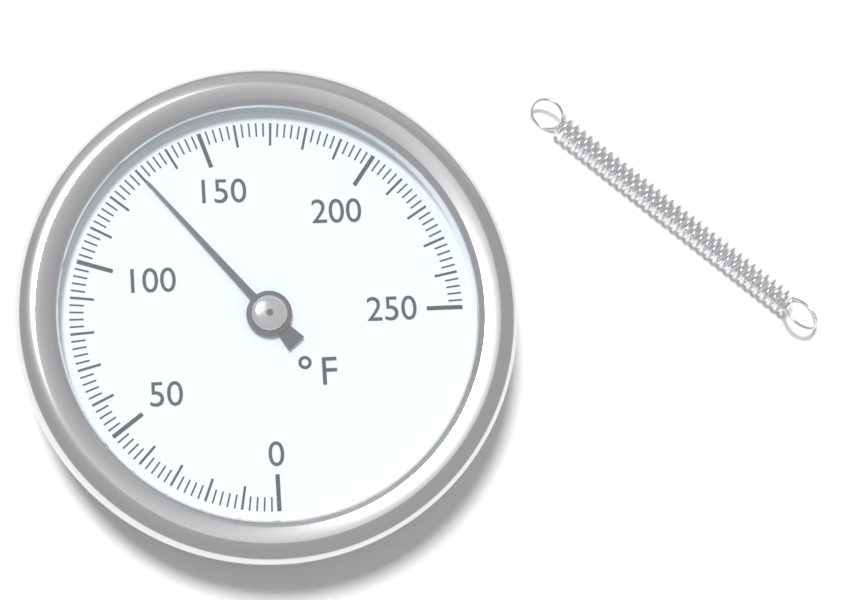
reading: 130 °F
